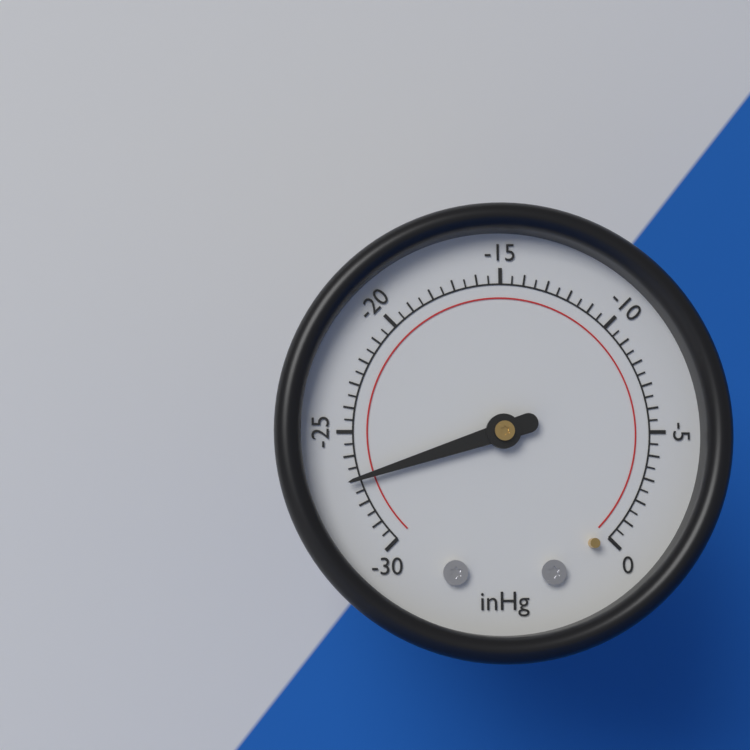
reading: -27.0 inHg
